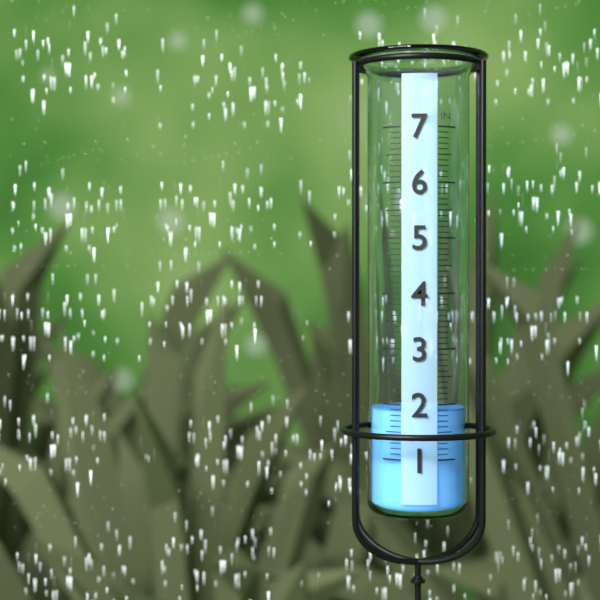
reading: 1.9 in
